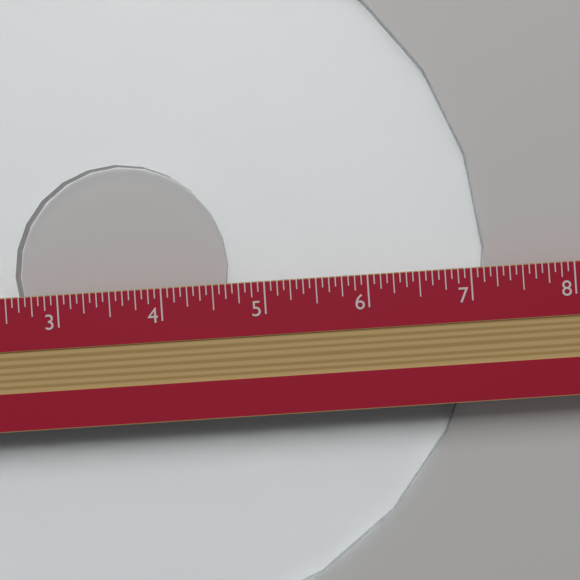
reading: 7.1875 in
